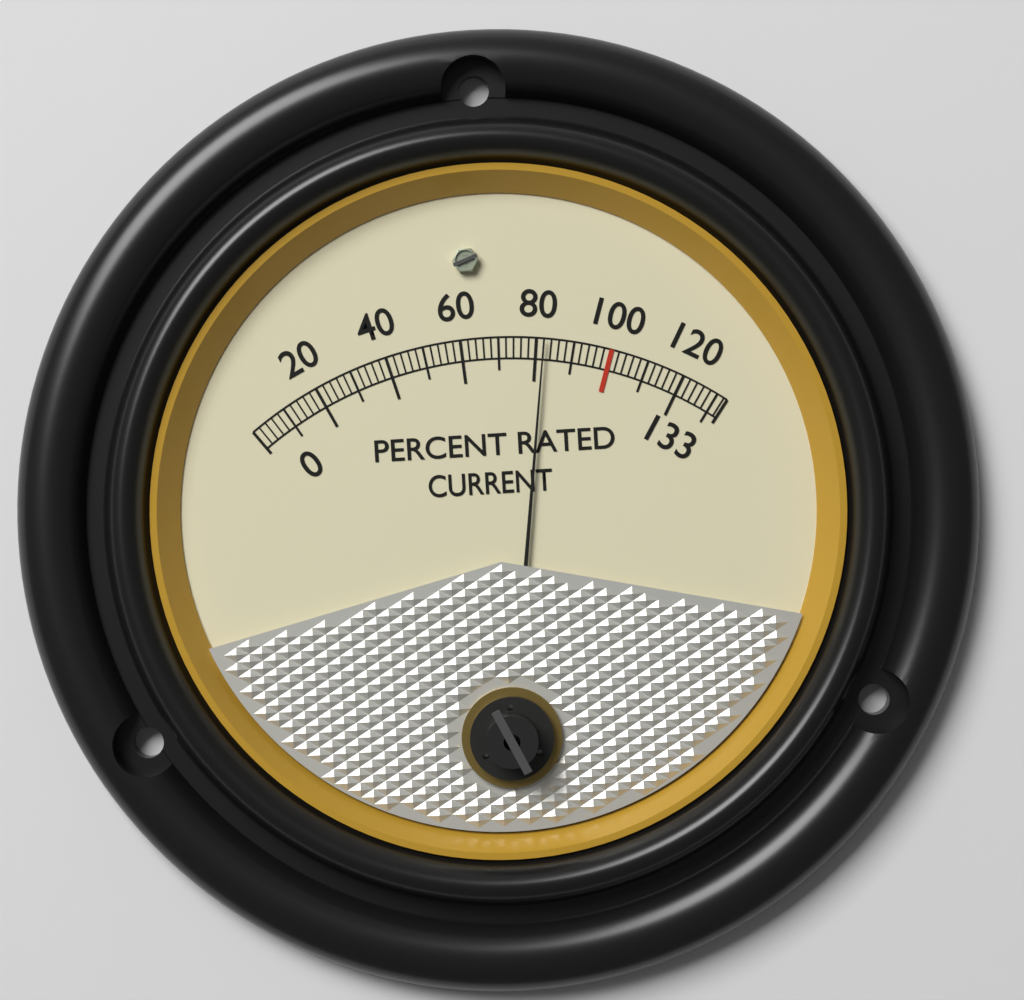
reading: 82 %
